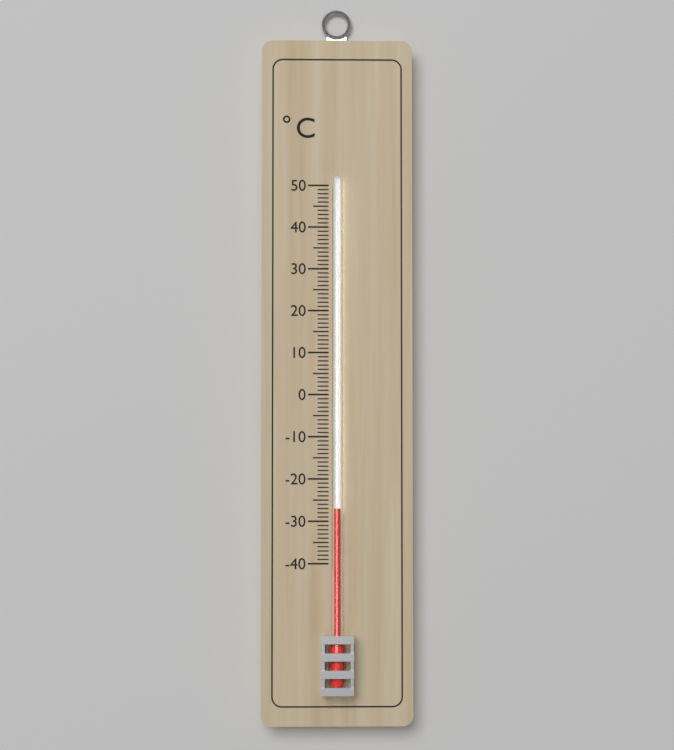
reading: -27 °C
